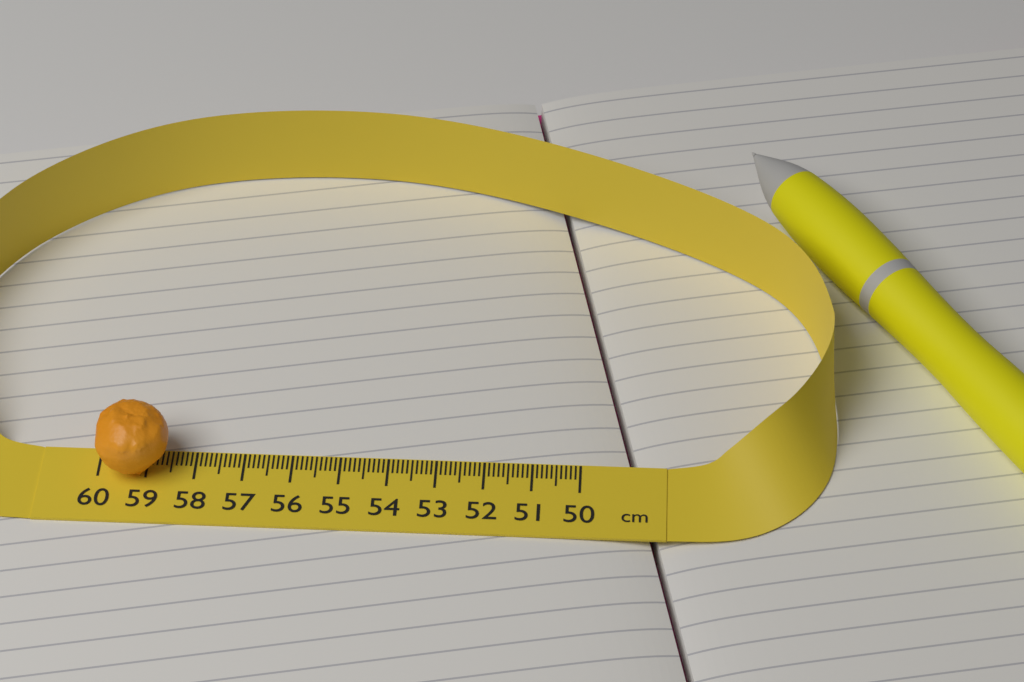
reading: 58.5 cm
